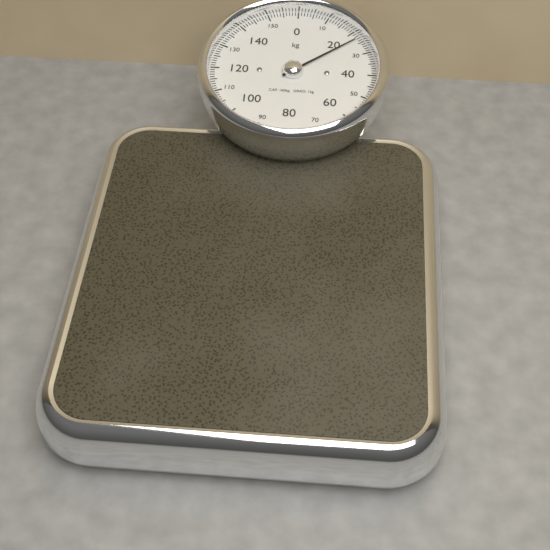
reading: 23 kg
